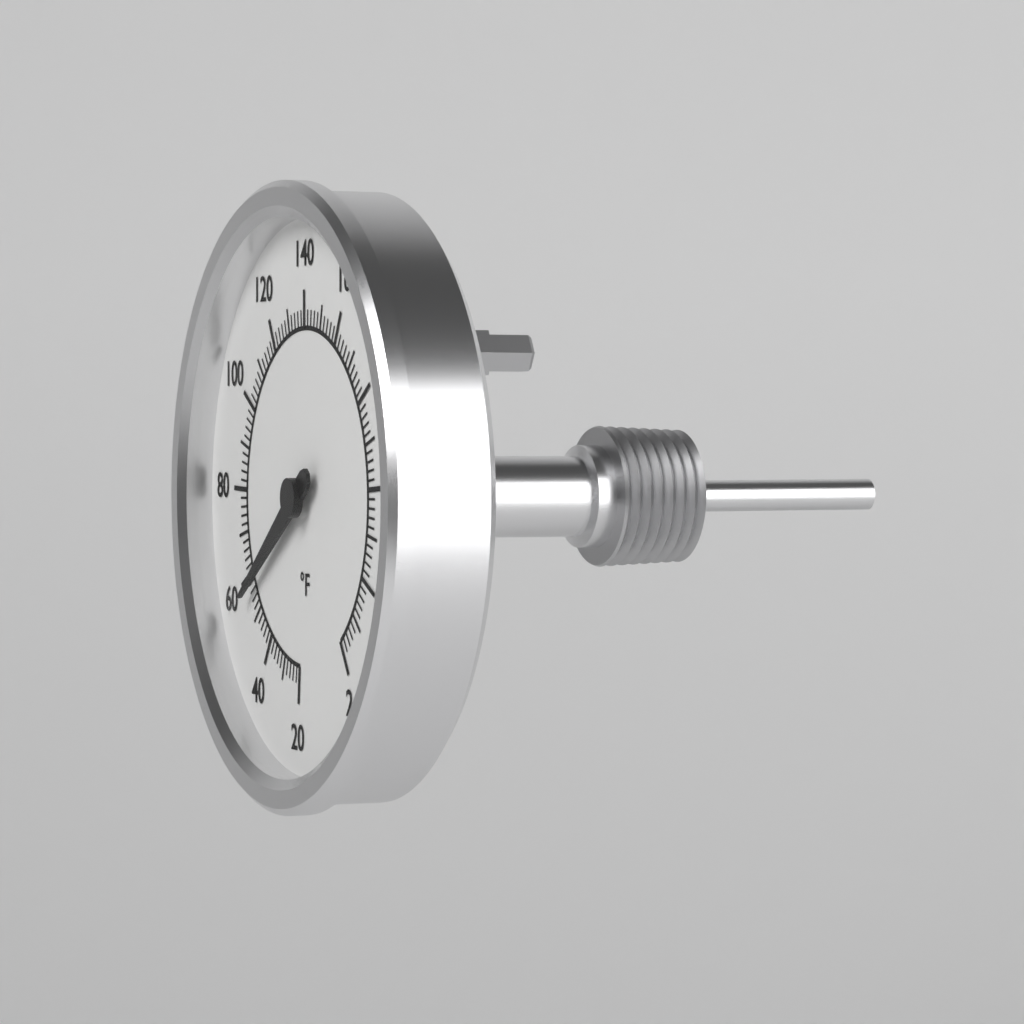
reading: 56 °F
